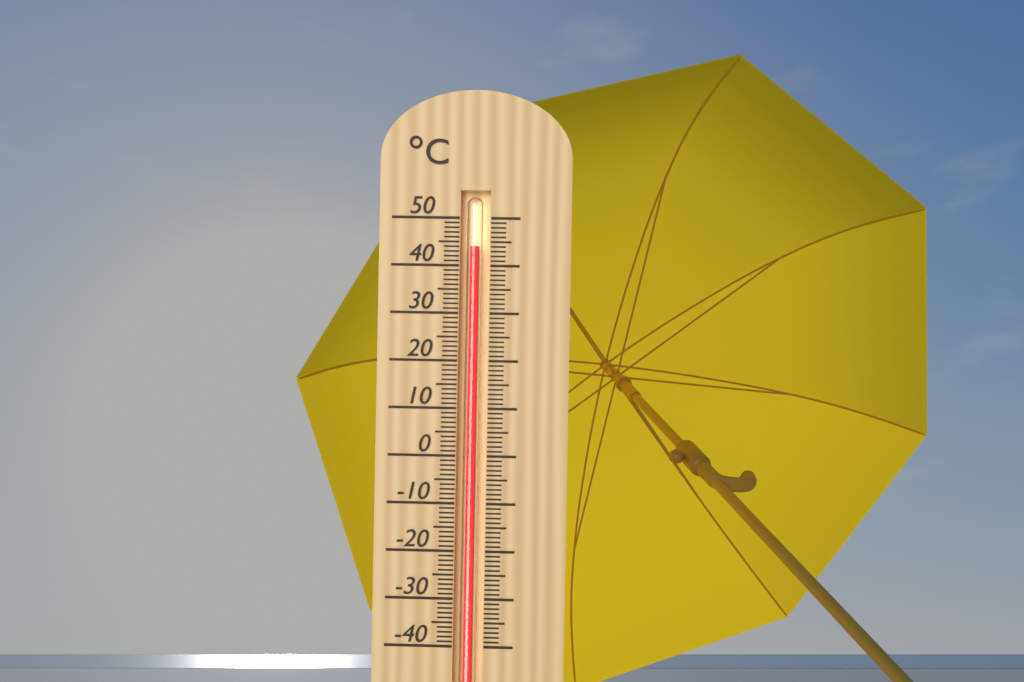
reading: 44 °C
